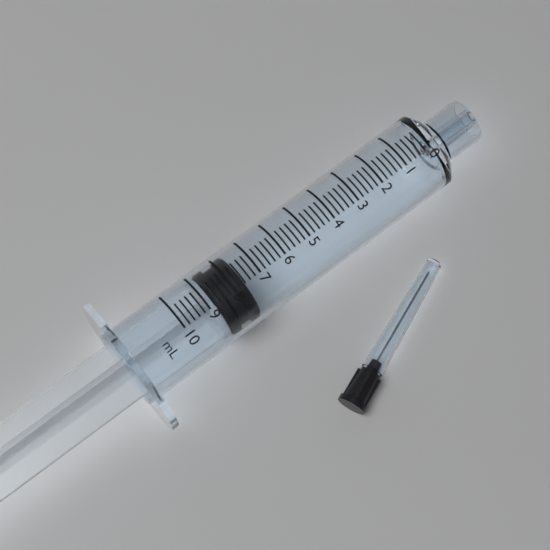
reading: 7.6 ml
